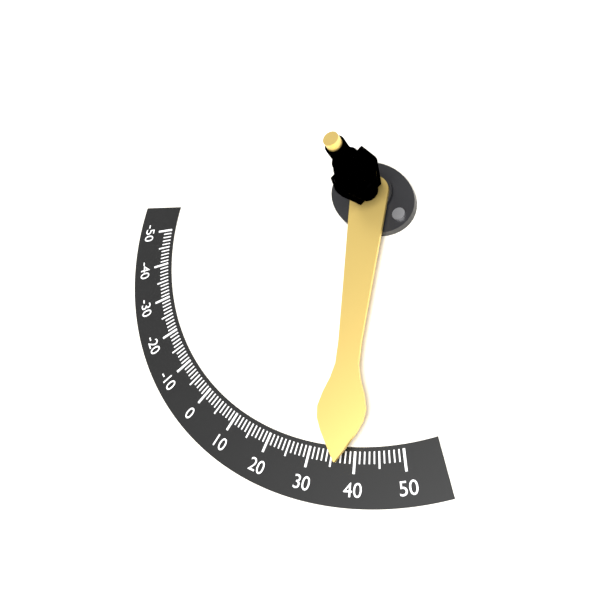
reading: 37 (no unit)
